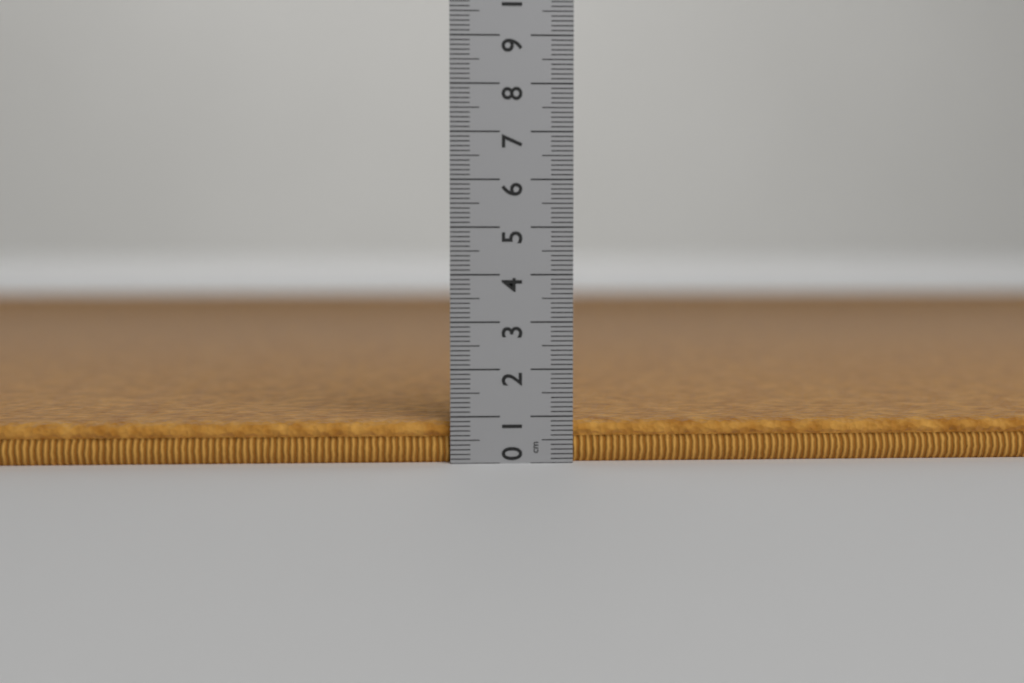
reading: 0.9 cm
